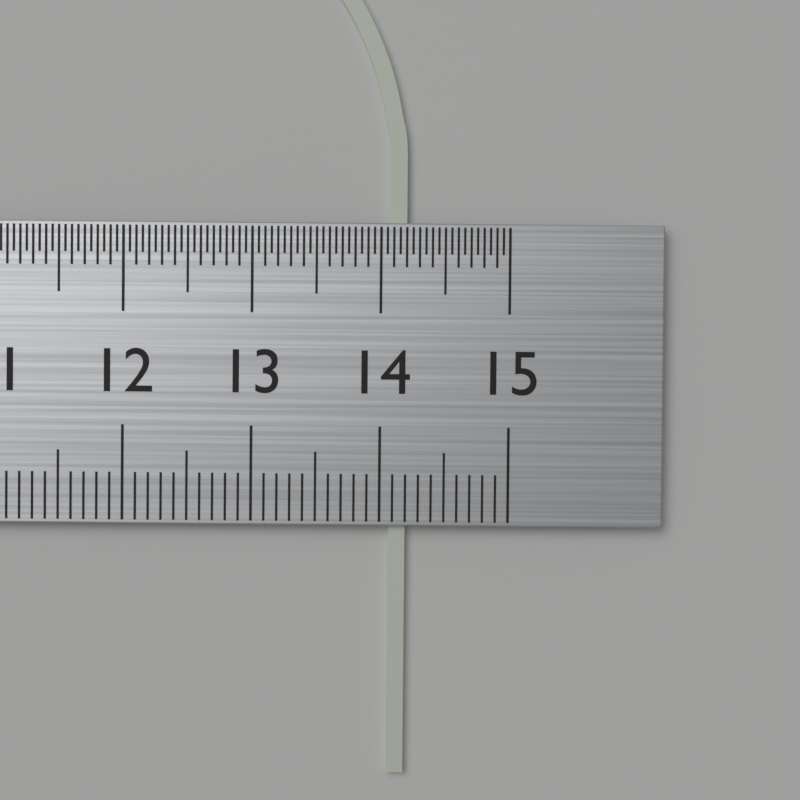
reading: 14.2 cm
